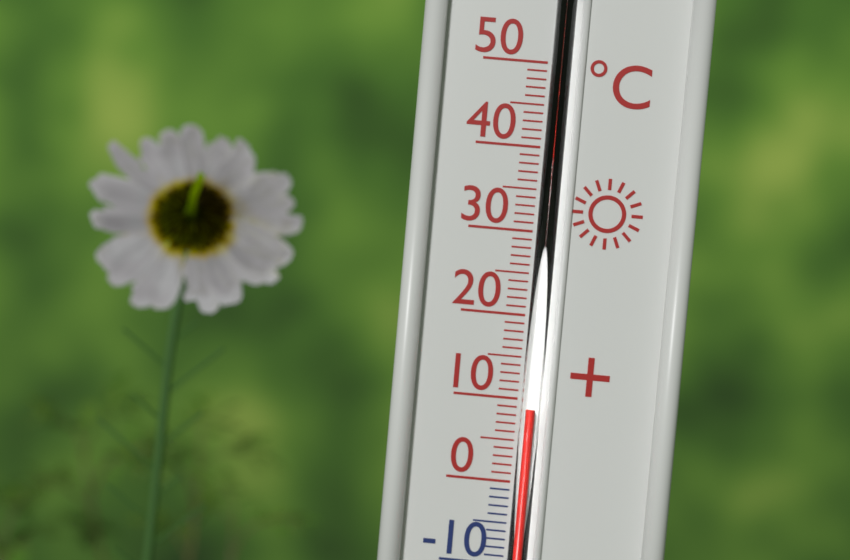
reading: 9 °C
